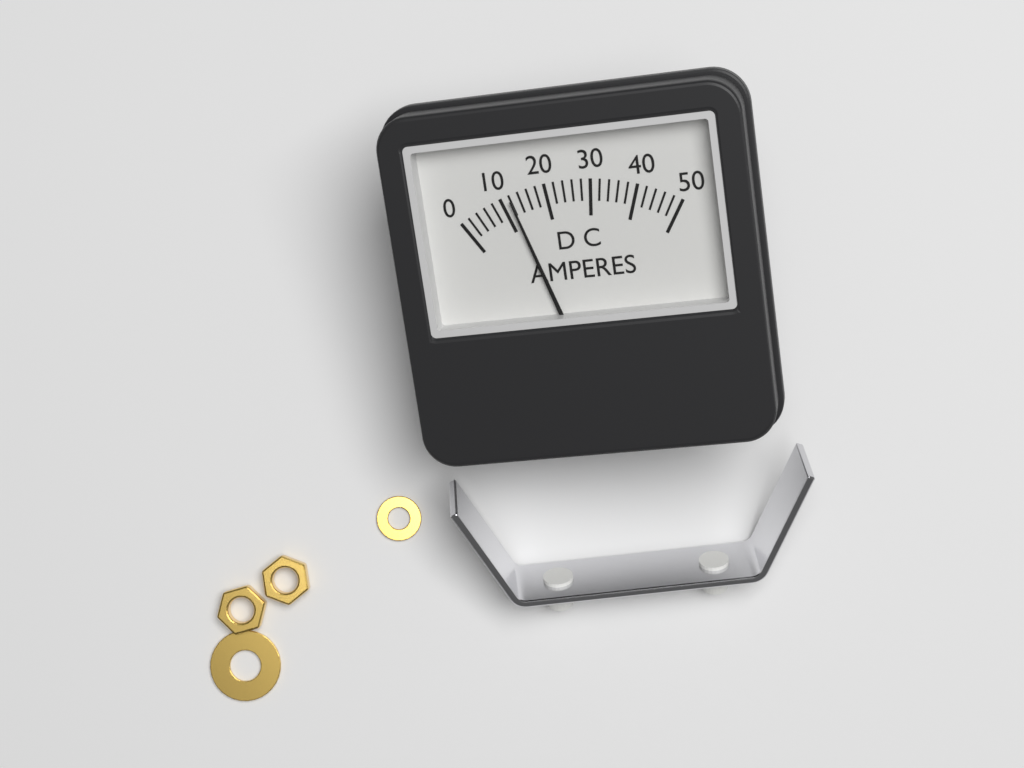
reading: 12 A
